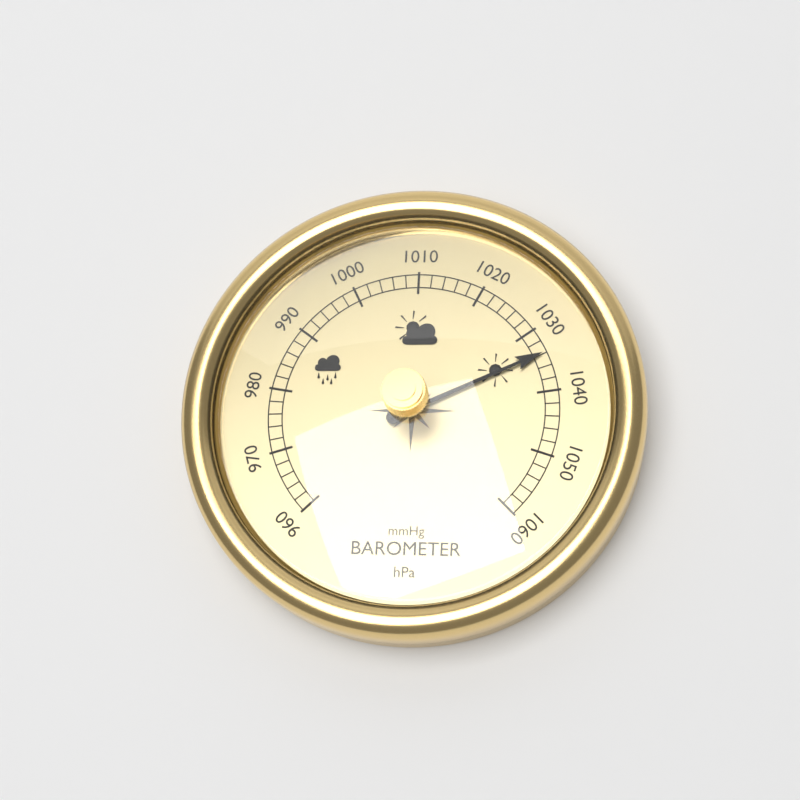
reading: 1034 hPa
